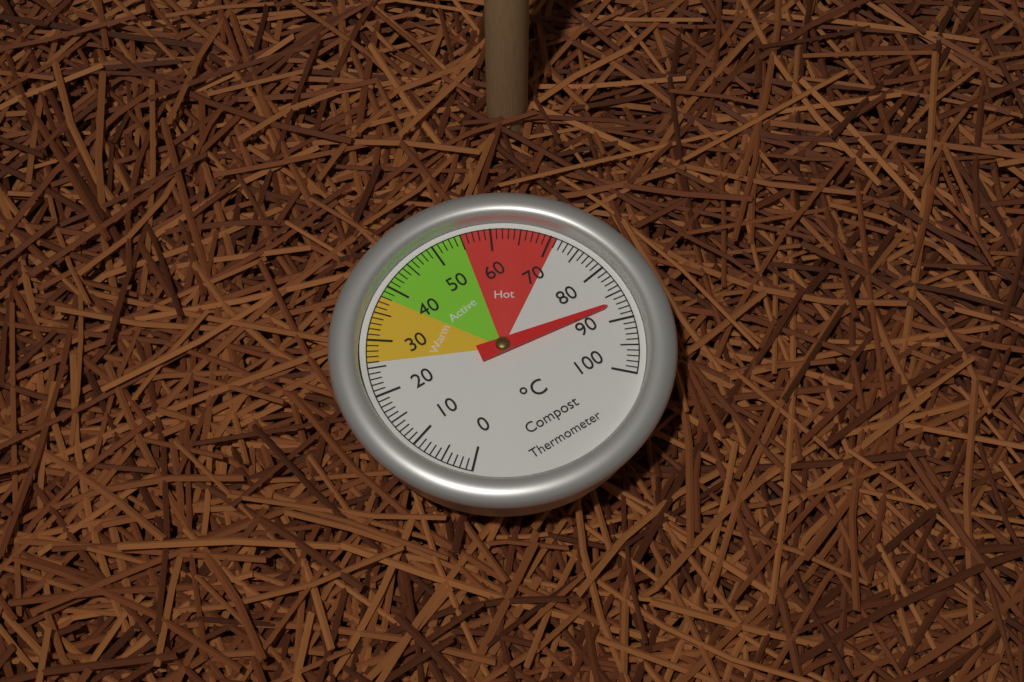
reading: 87 °C
